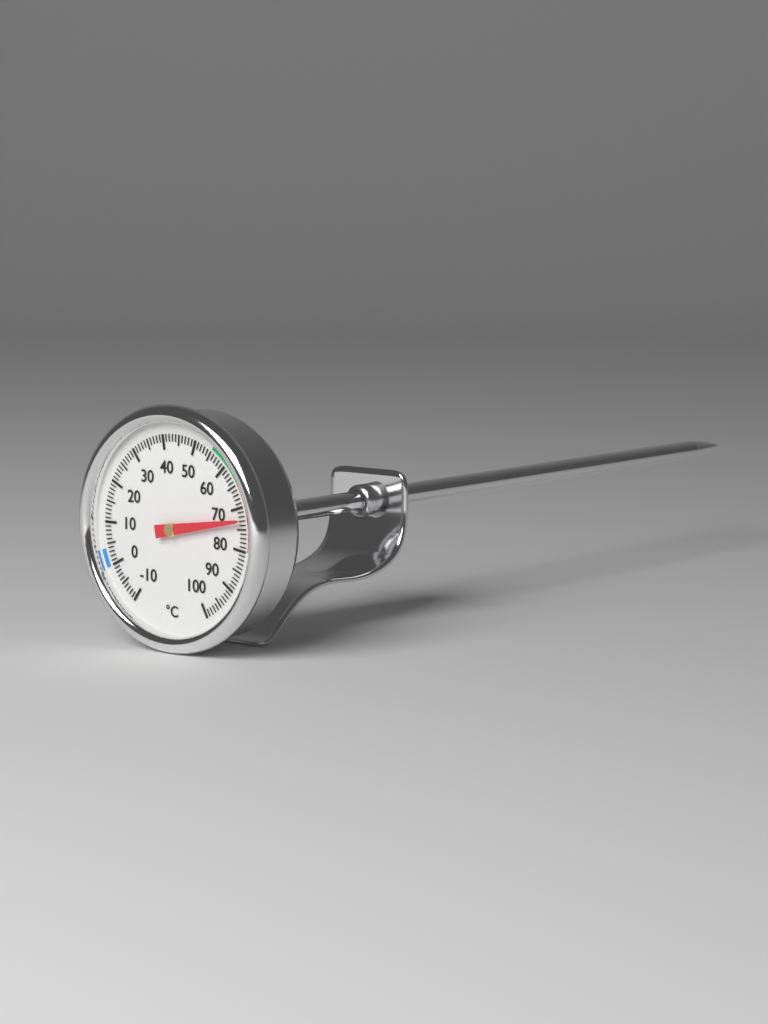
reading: 73 °C
